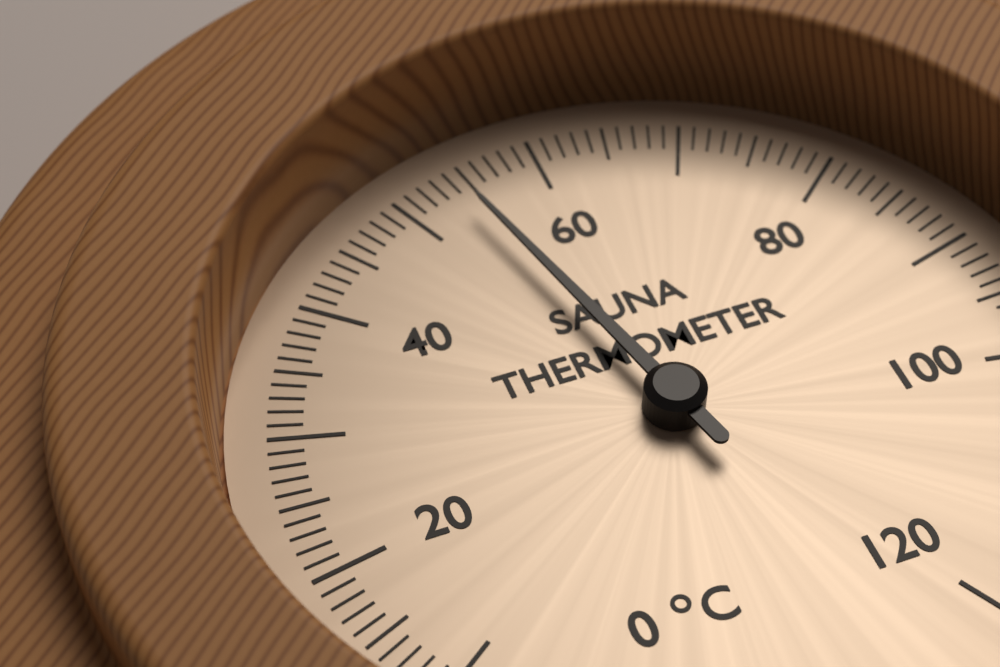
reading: 54 °C
